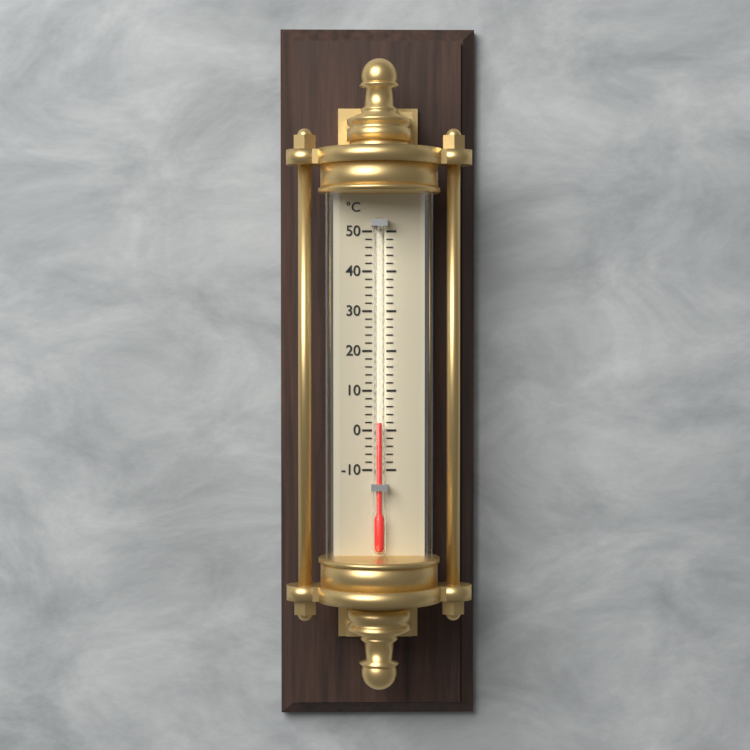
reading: 2 °C
